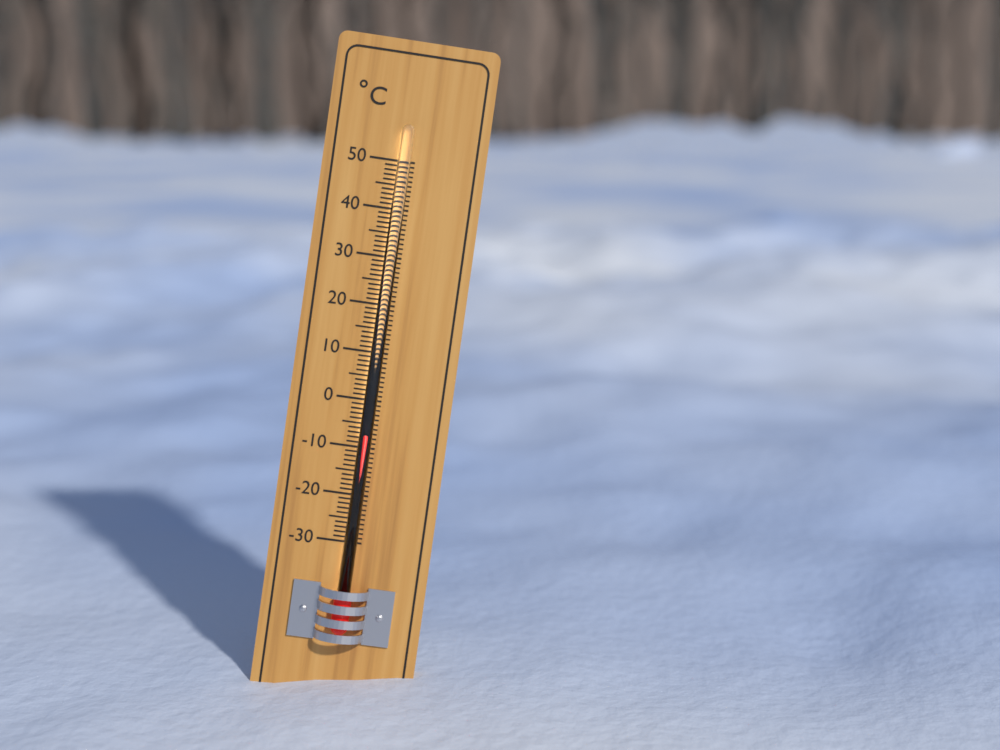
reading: -7 °C
